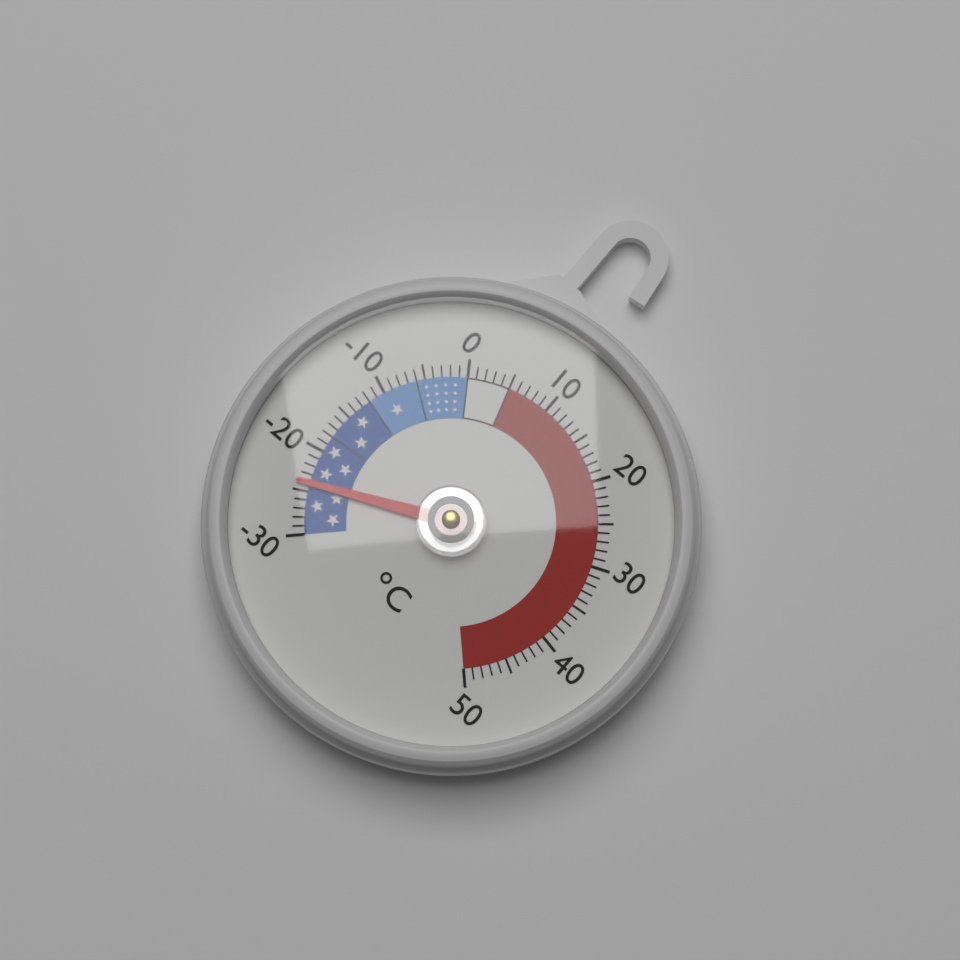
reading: -24 °C
